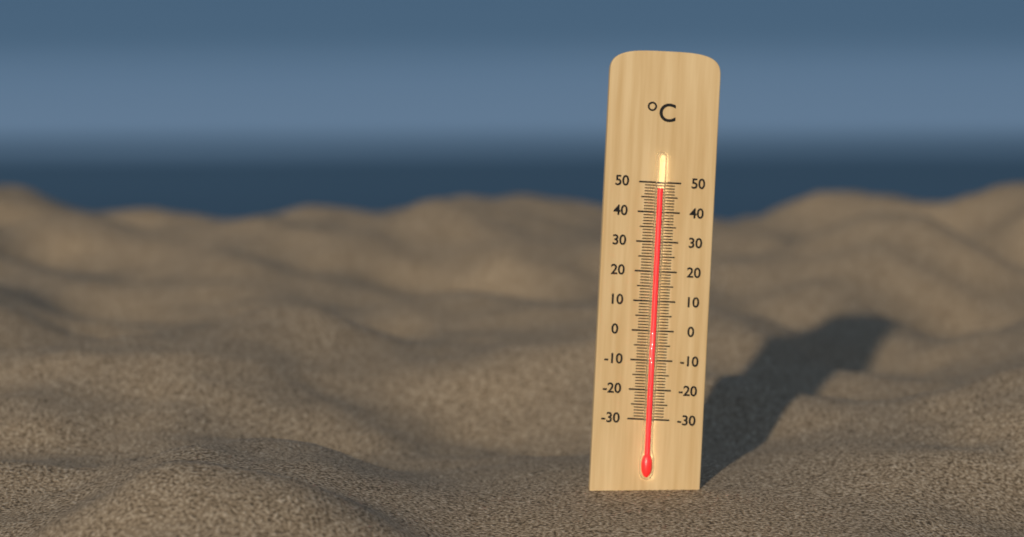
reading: 48 °C
